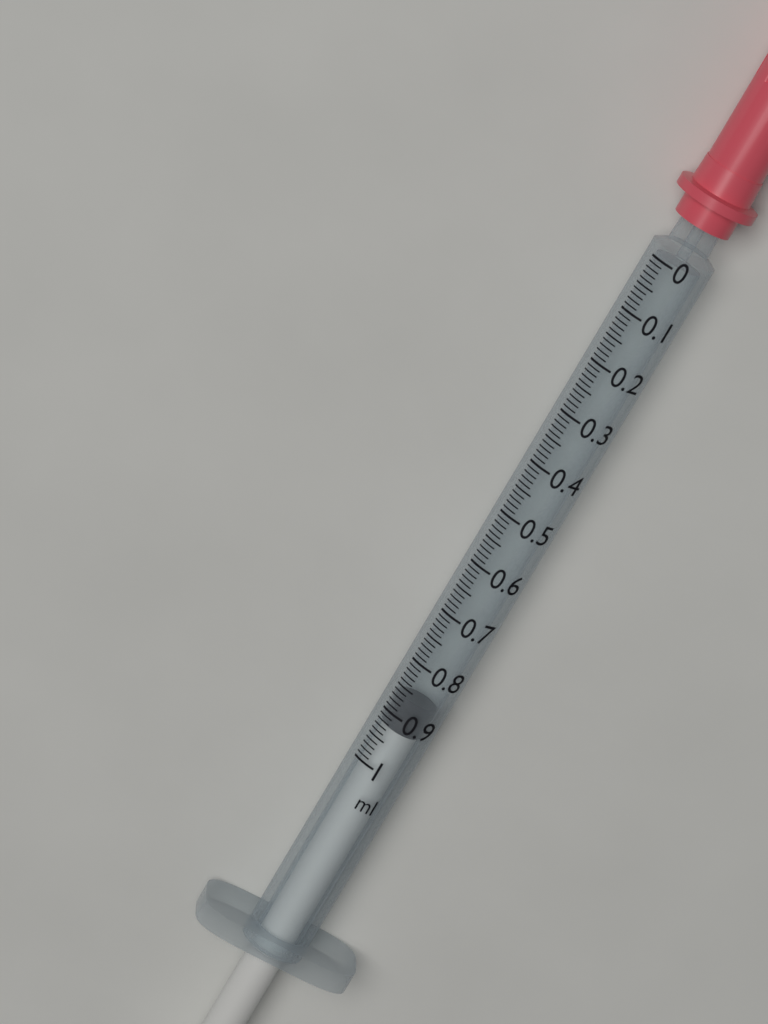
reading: 0.87 ml
